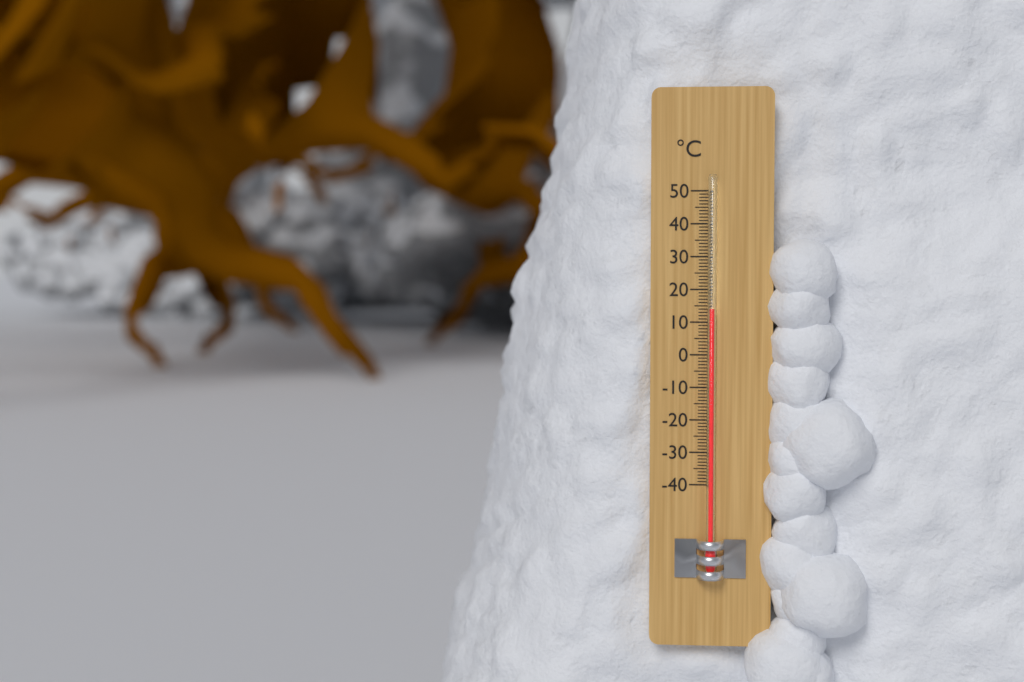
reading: 14 °C
